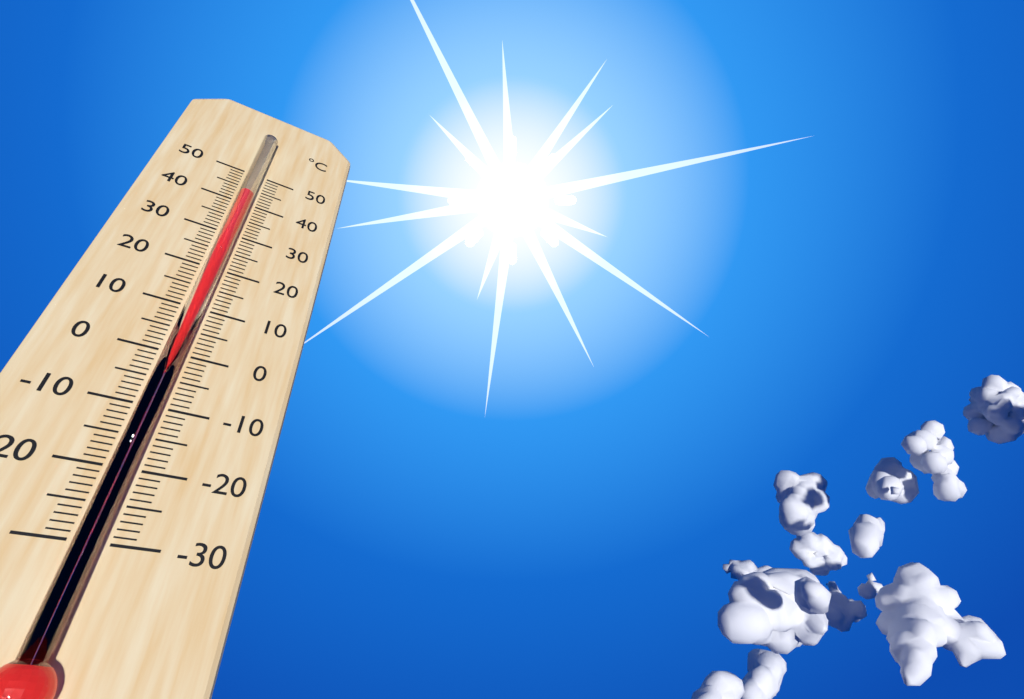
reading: 42 °C
